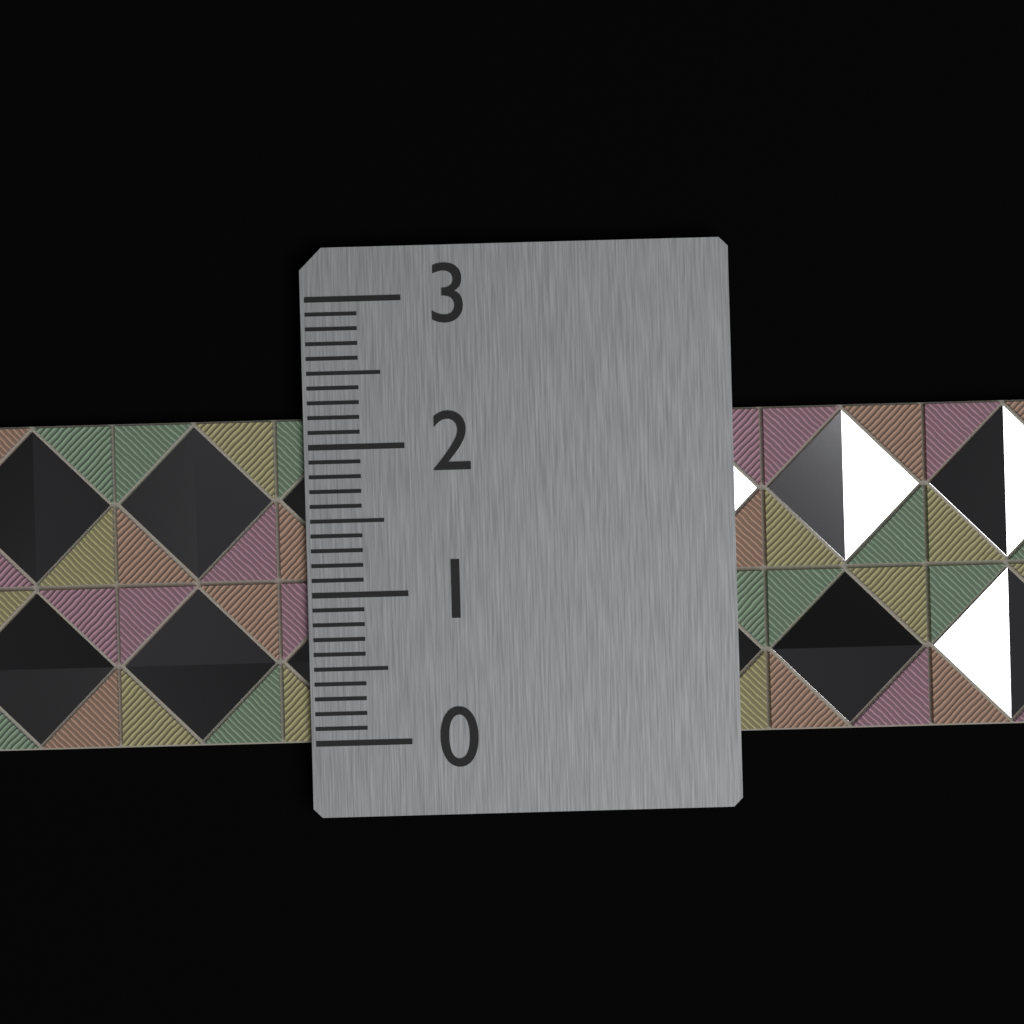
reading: 2.2 (no unit)
